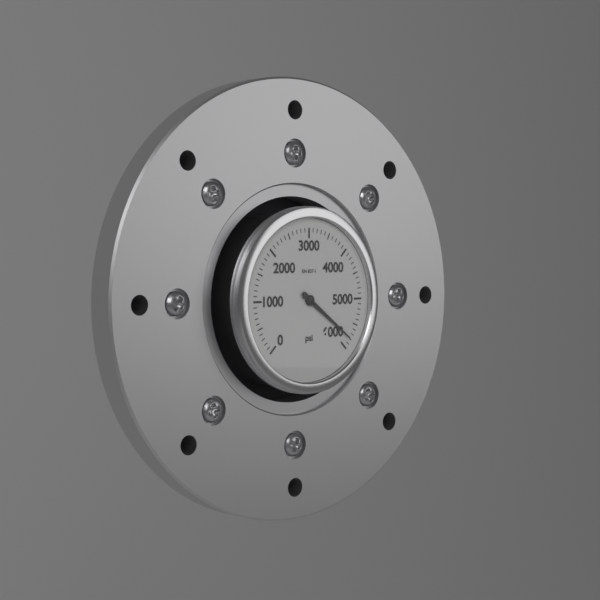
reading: 5800 psi
